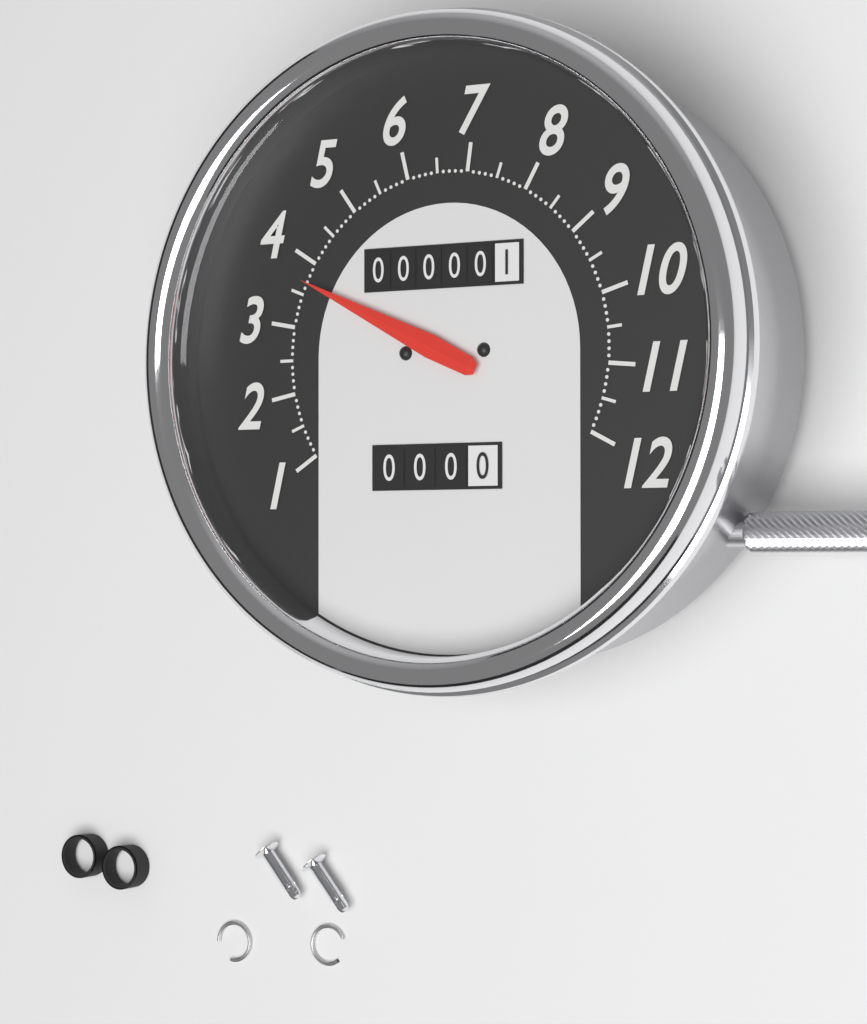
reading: 3.7 (no unit)
